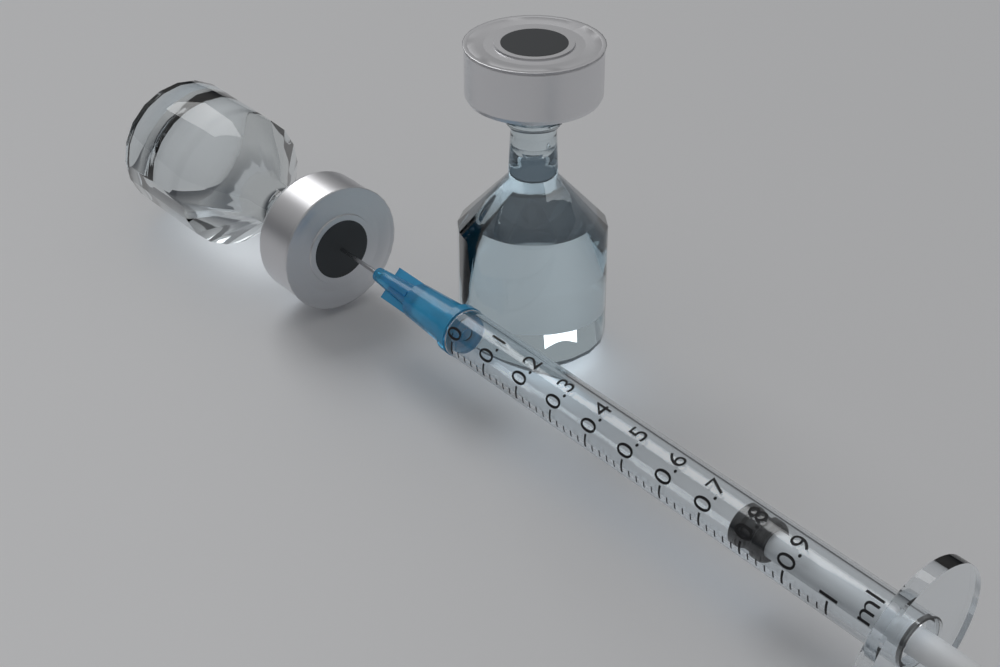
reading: 0.76 ml
